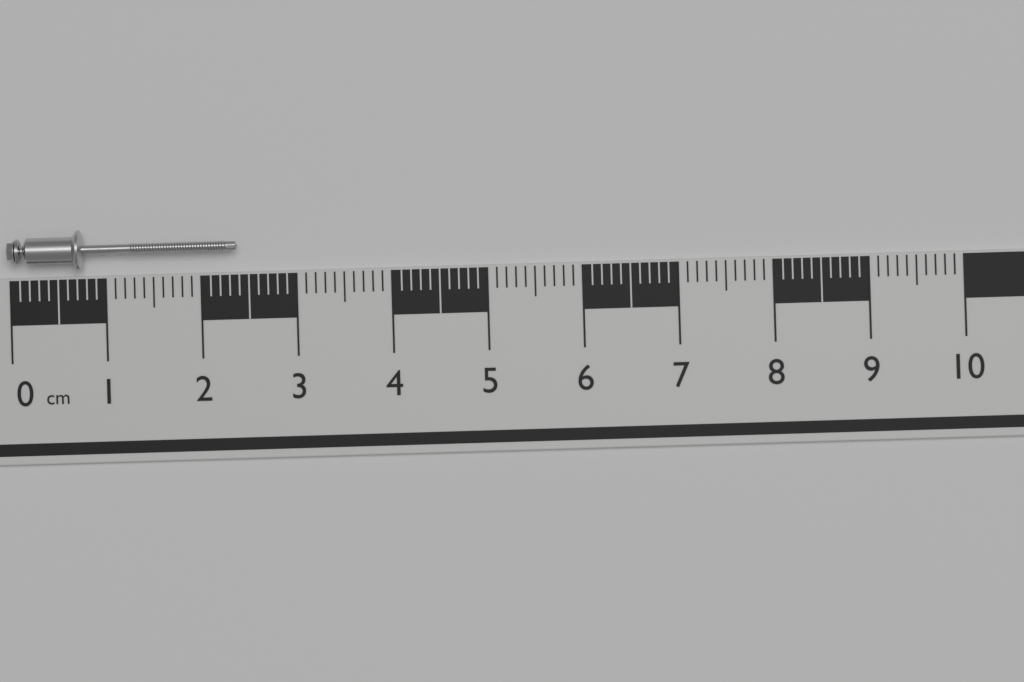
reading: 2.4 cm
